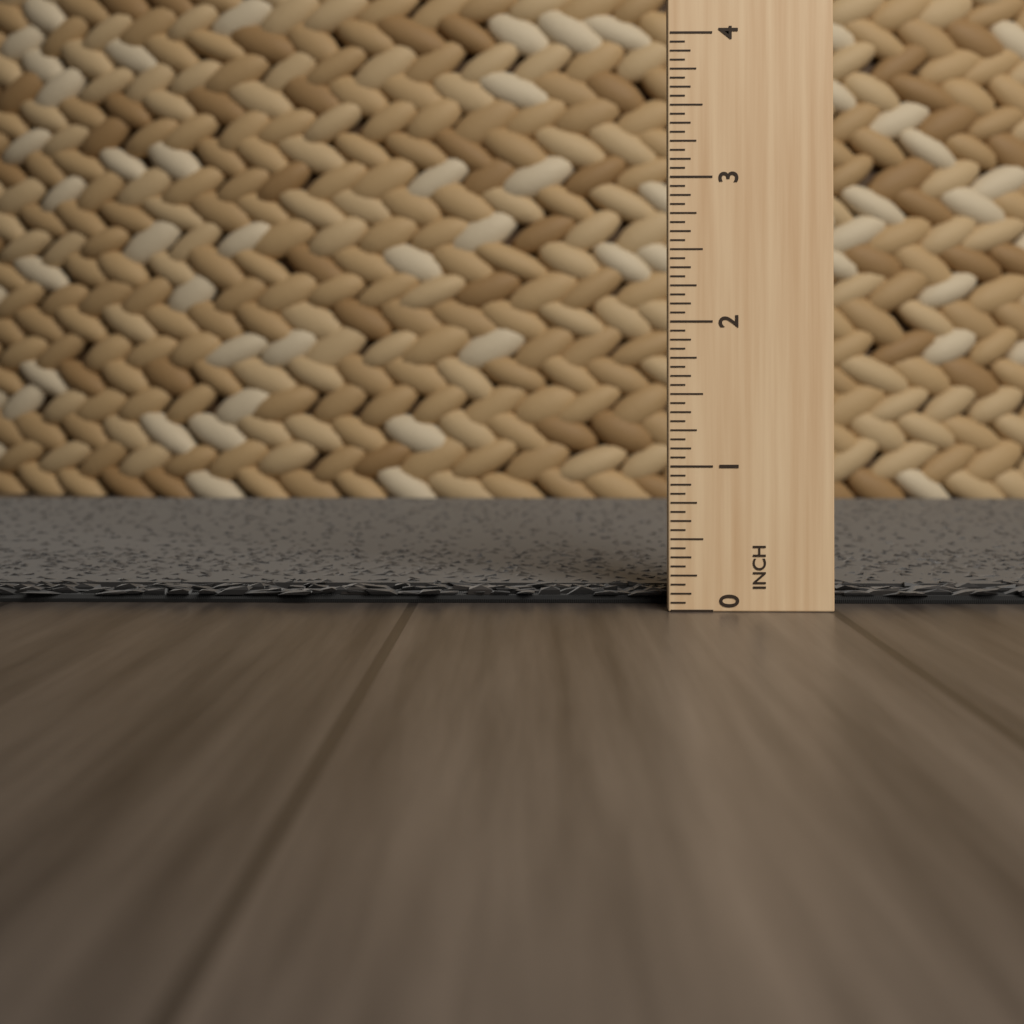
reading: 0.1250 in
